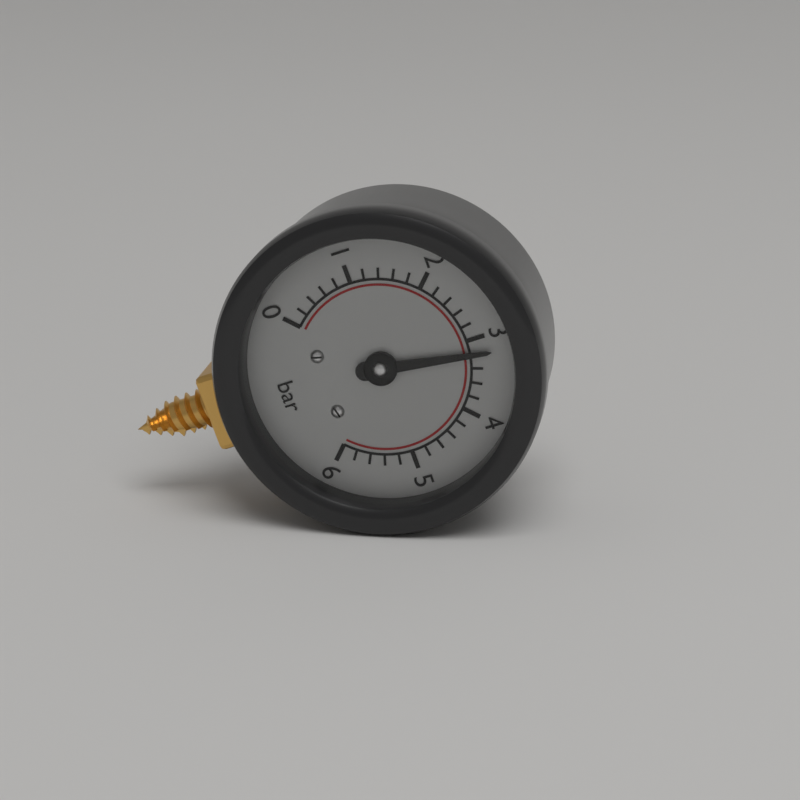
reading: 3.2 bar
